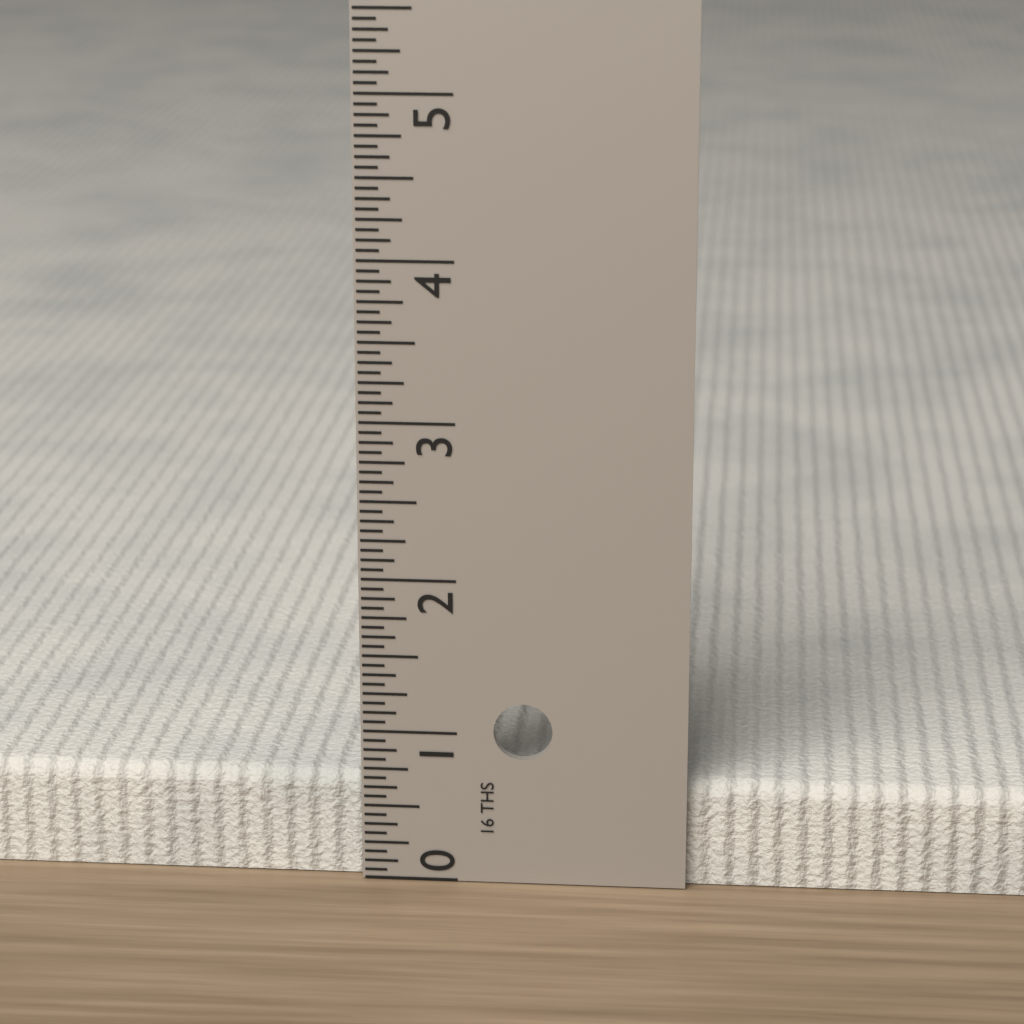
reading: 0.6875 in
